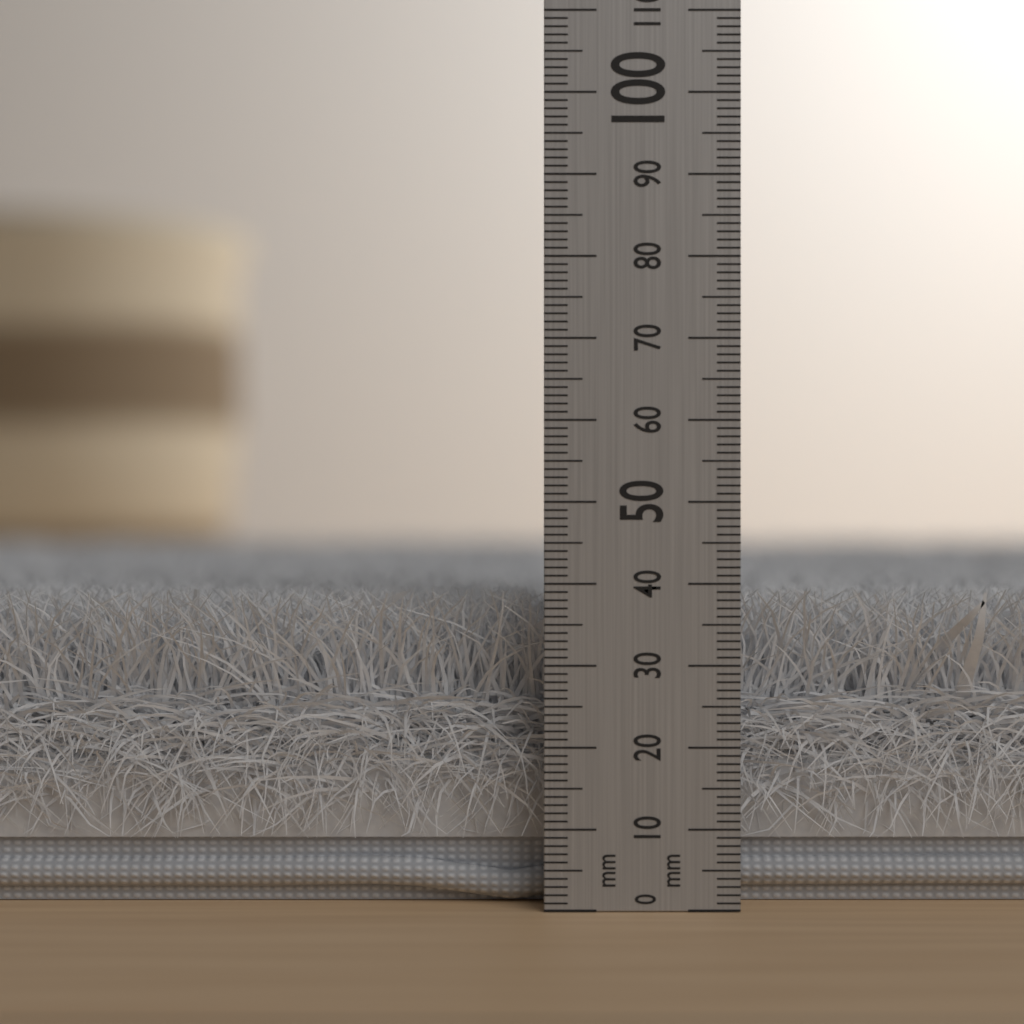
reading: 39 mm
